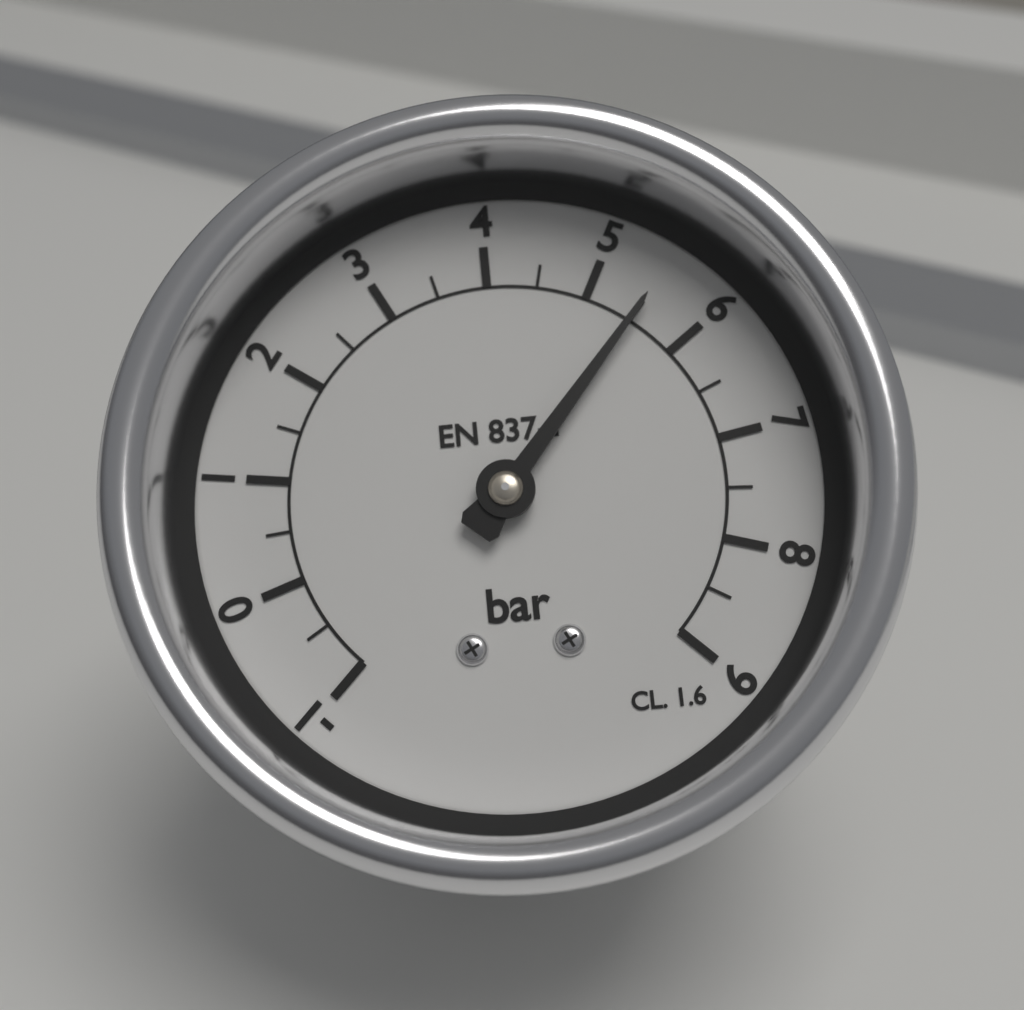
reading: 5.5 bar
